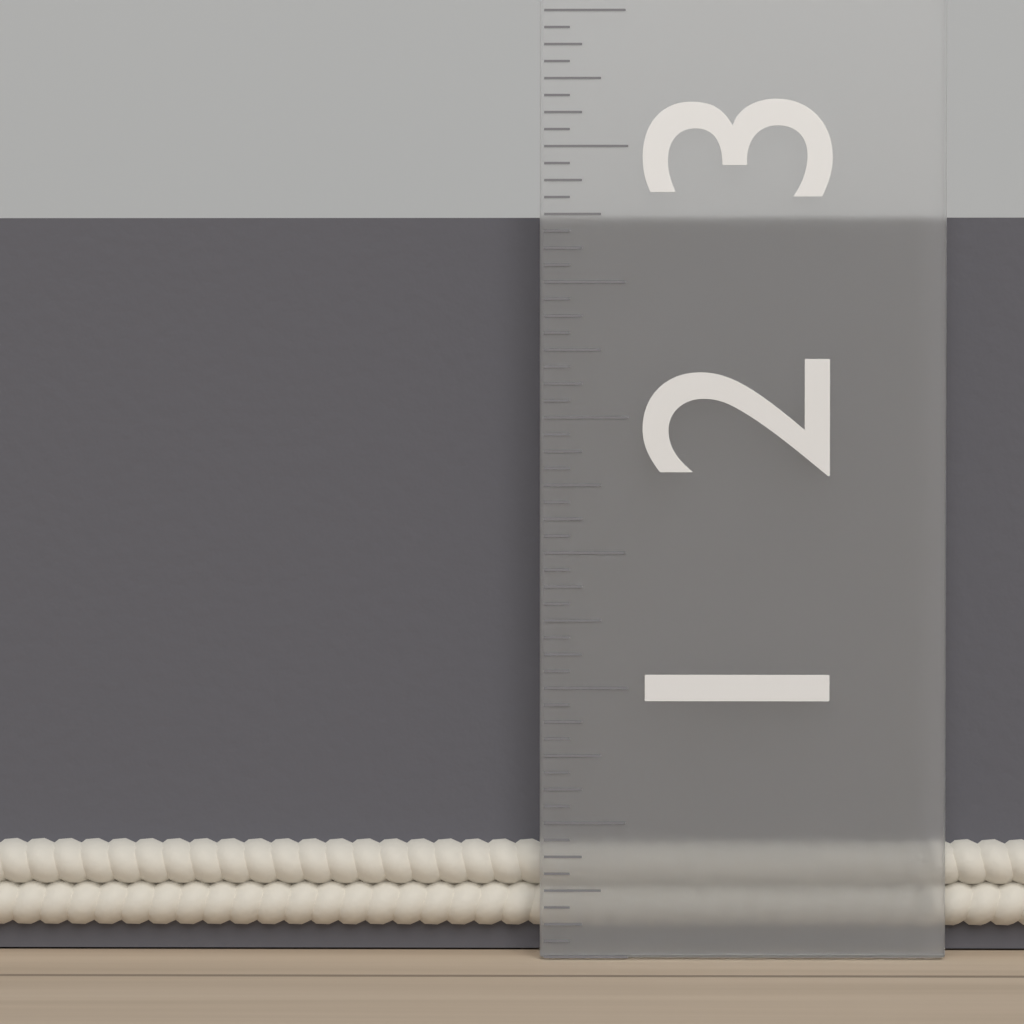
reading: 2.7500 in
